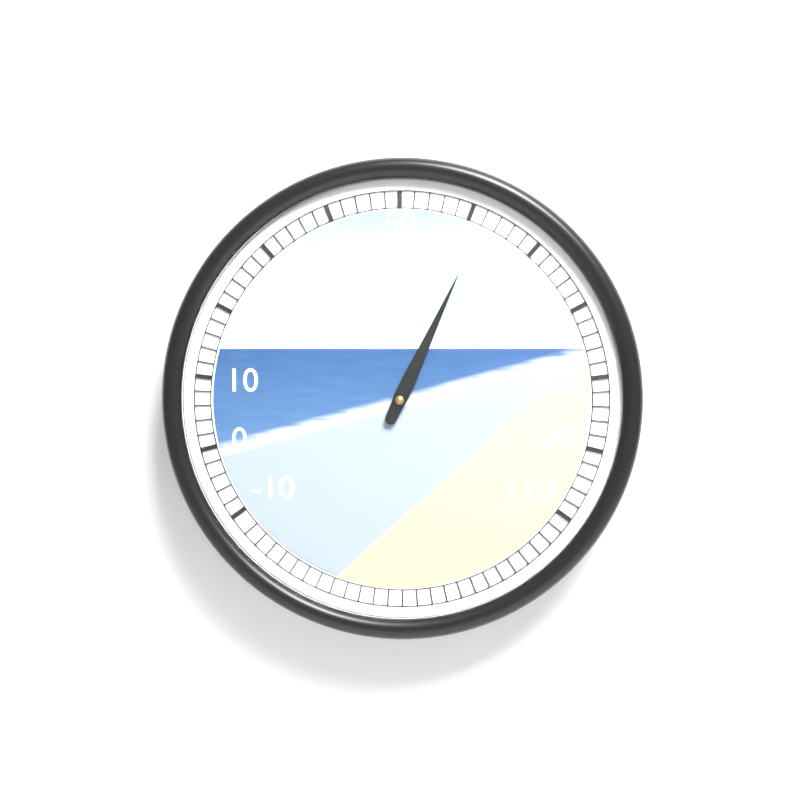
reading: 62 (no unit)
